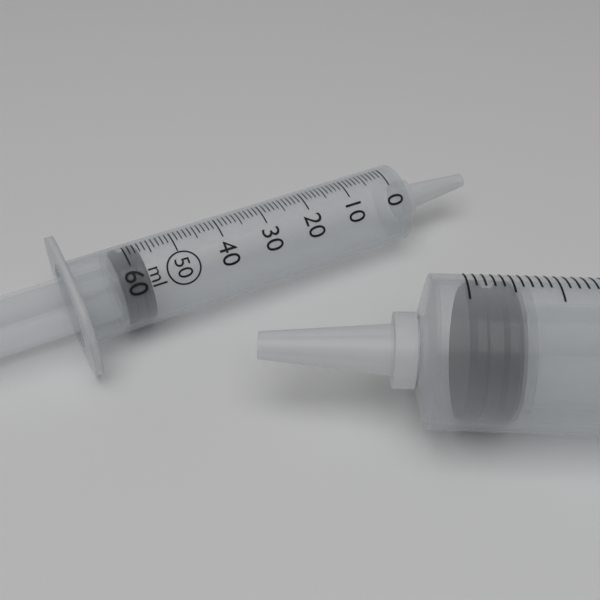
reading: 57 ml
